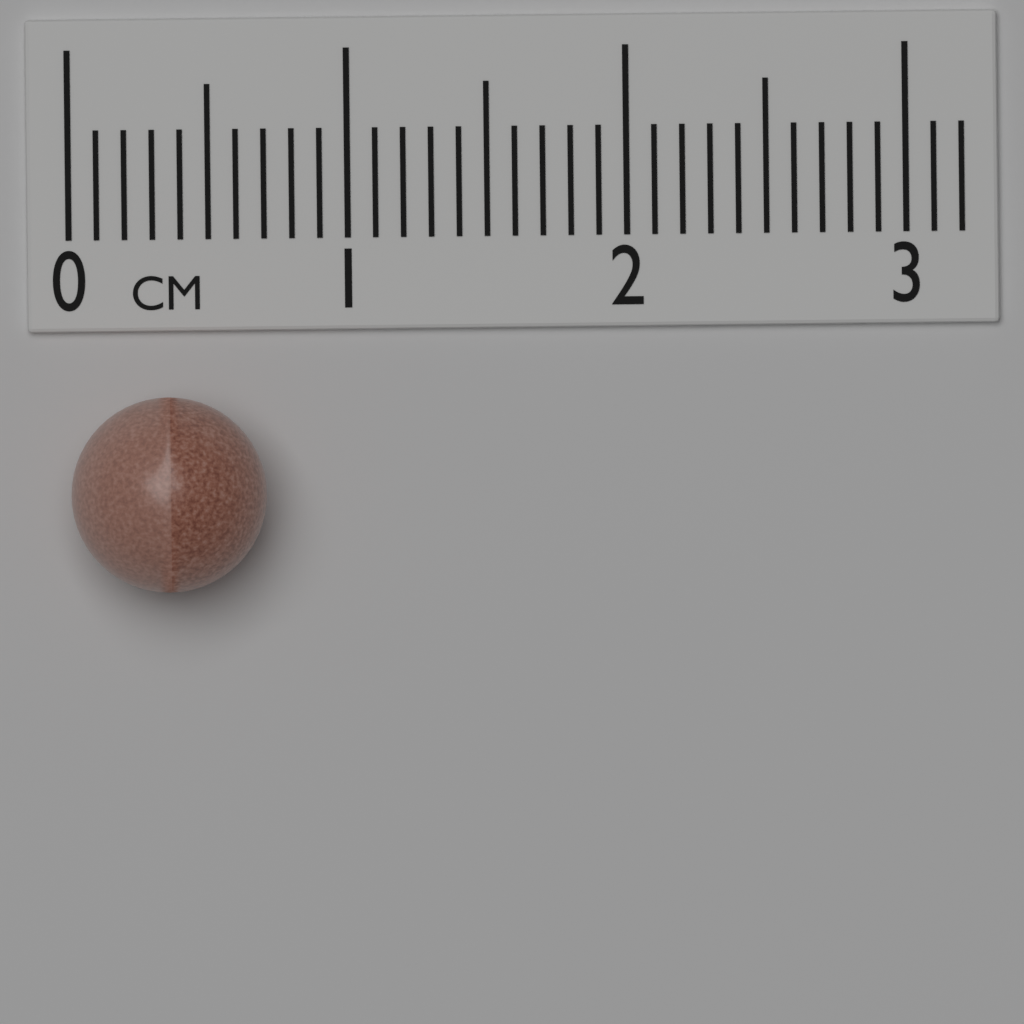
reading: 0.7 cm
